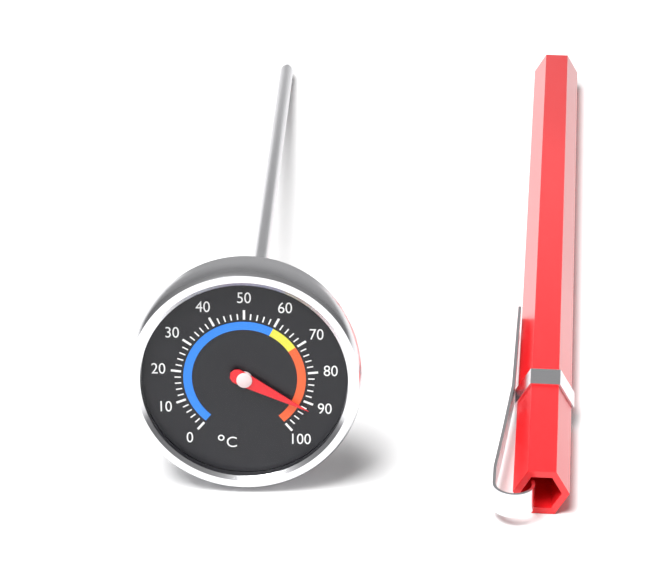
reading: 92 °C
